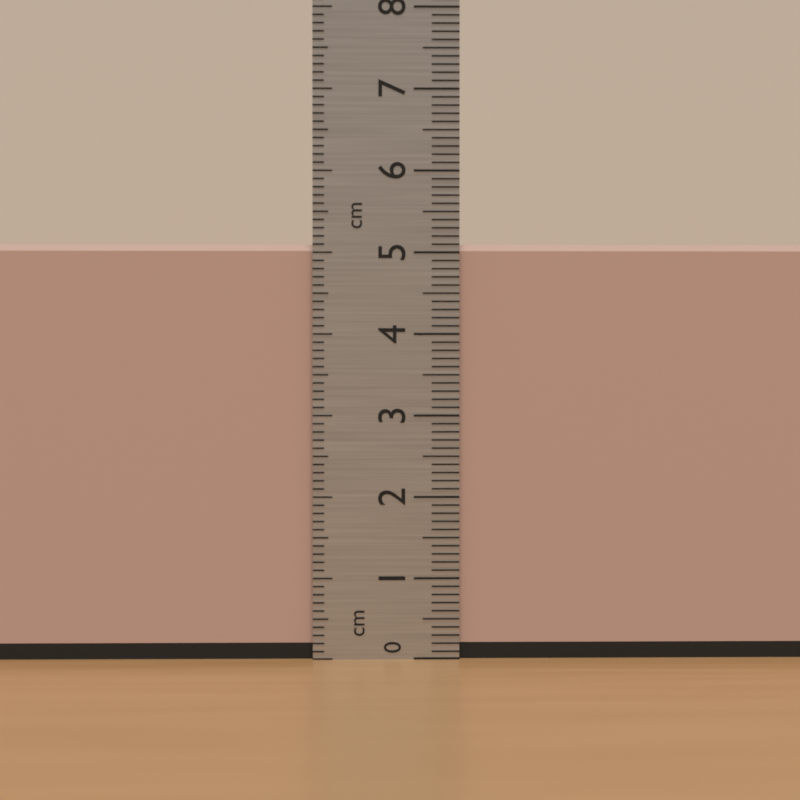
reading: 5.1 cm
